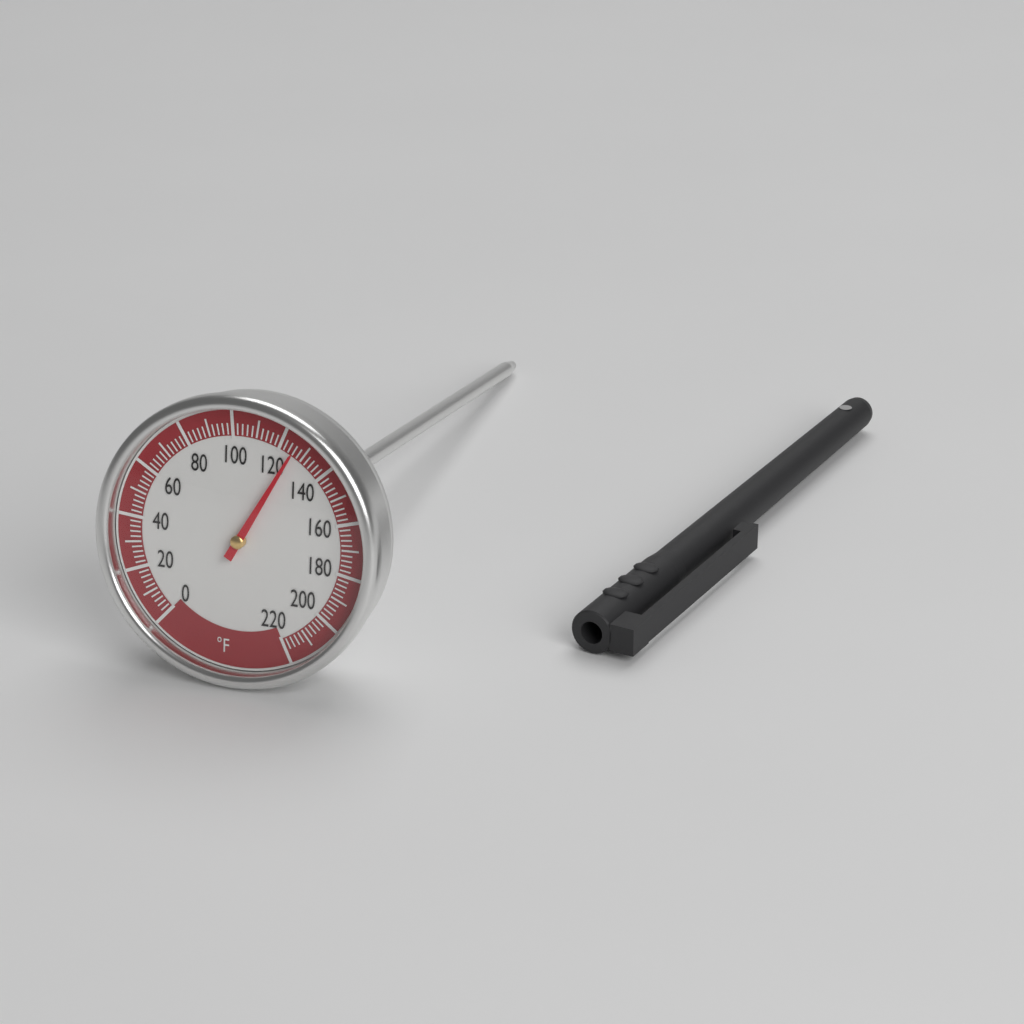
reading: 126 °F
